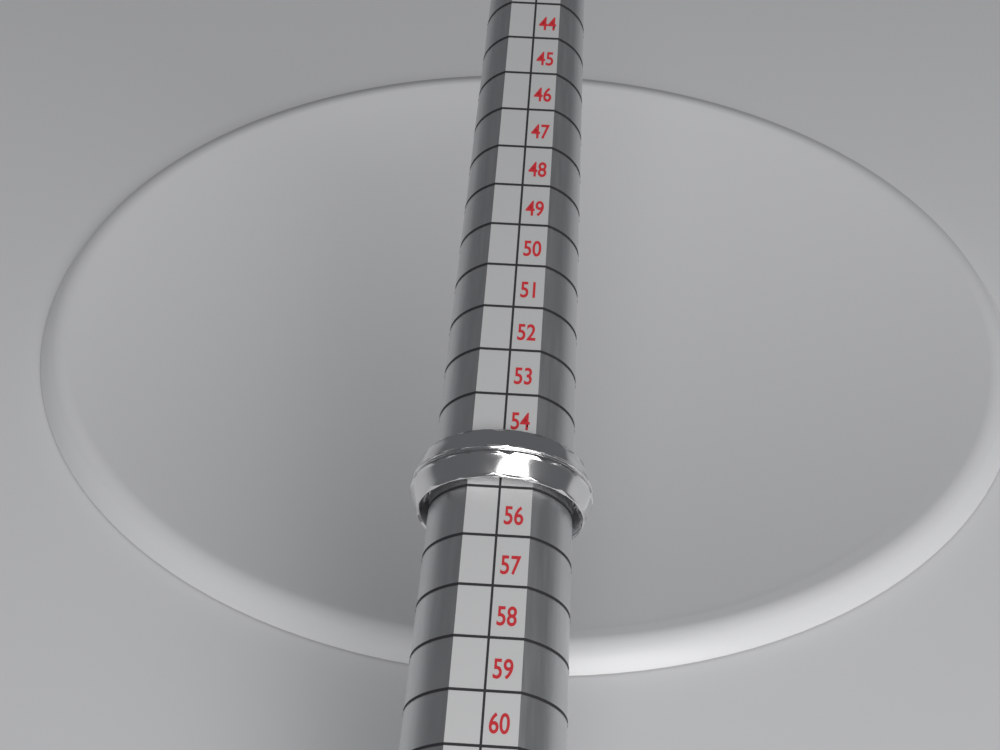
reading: 55 (no unit)
